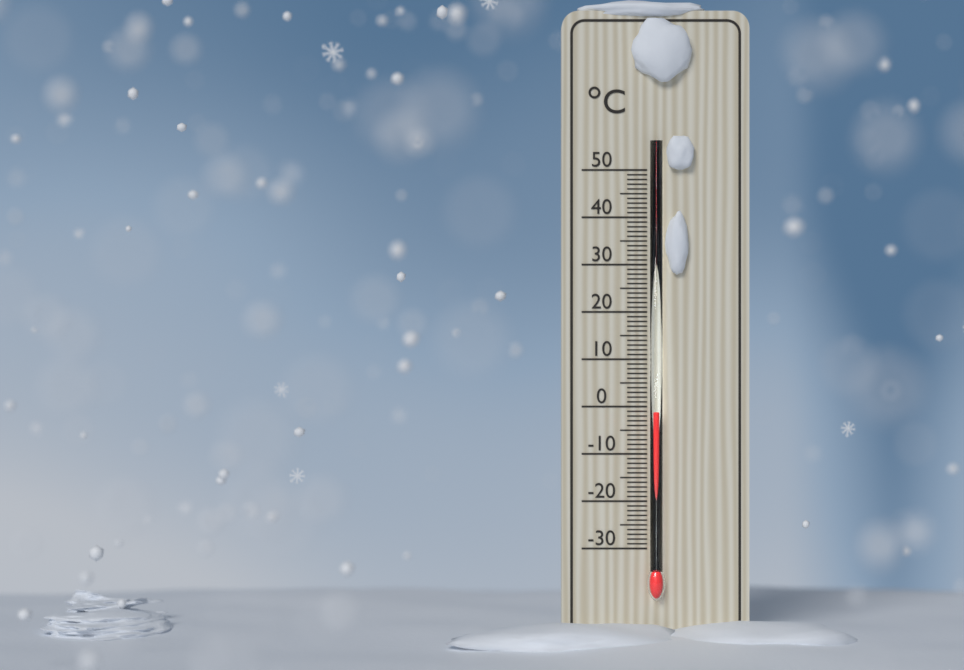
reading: -1 °C
